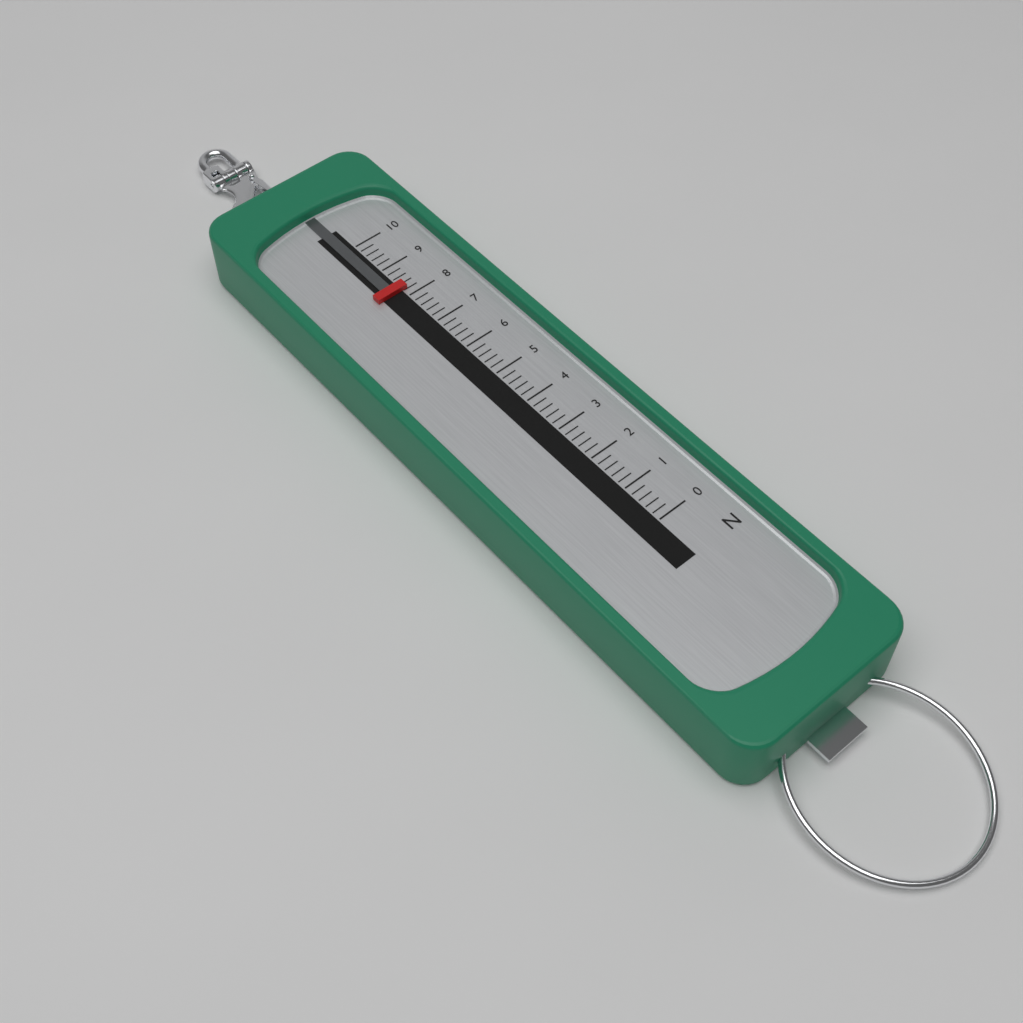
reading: 8.2 N
